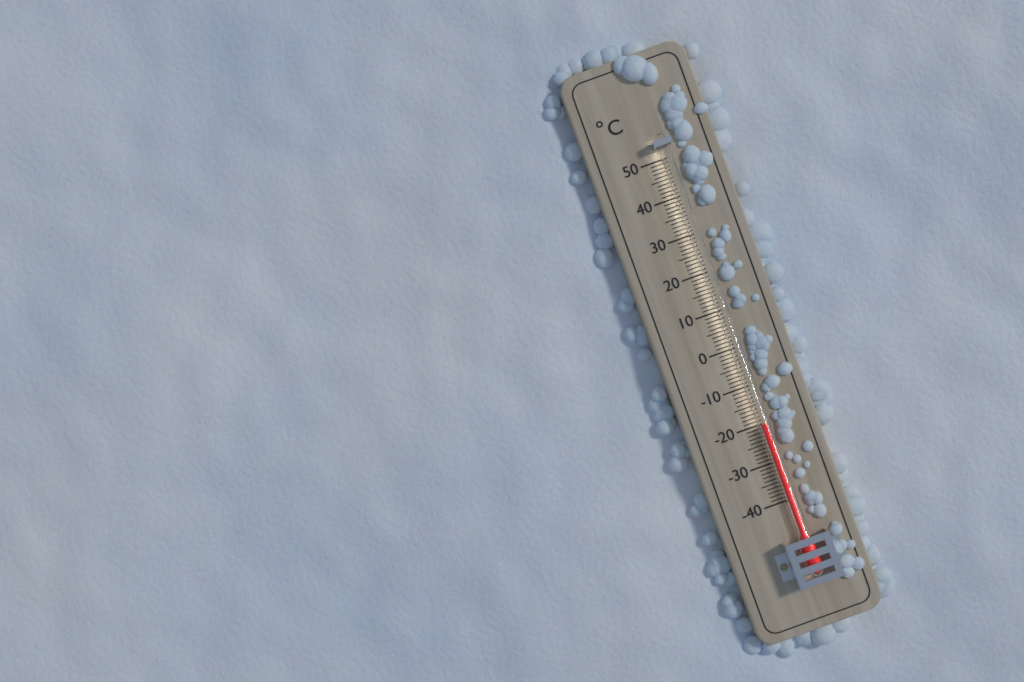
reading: -20 °C
